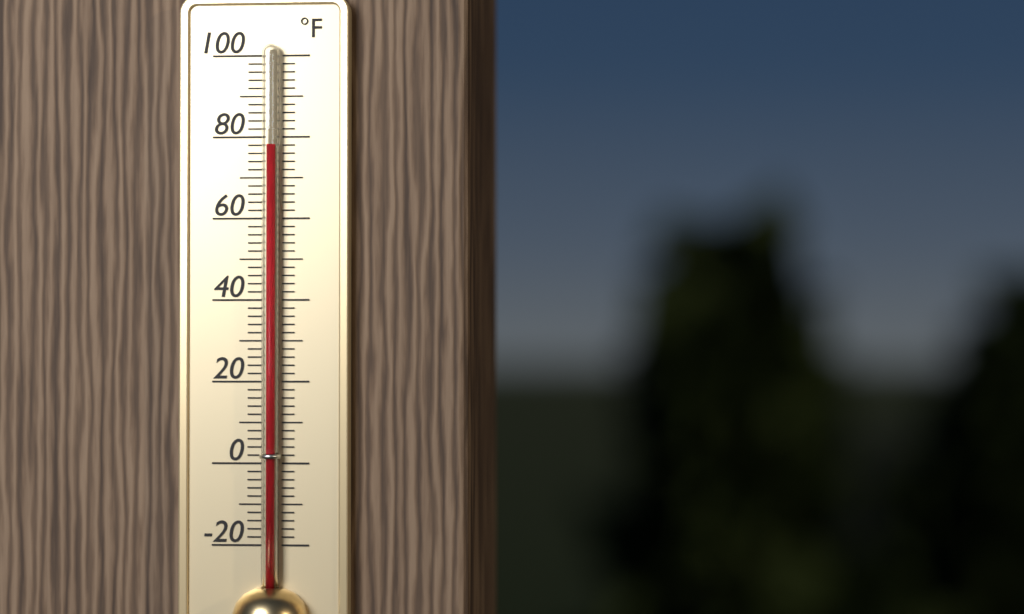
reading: 78 °F
